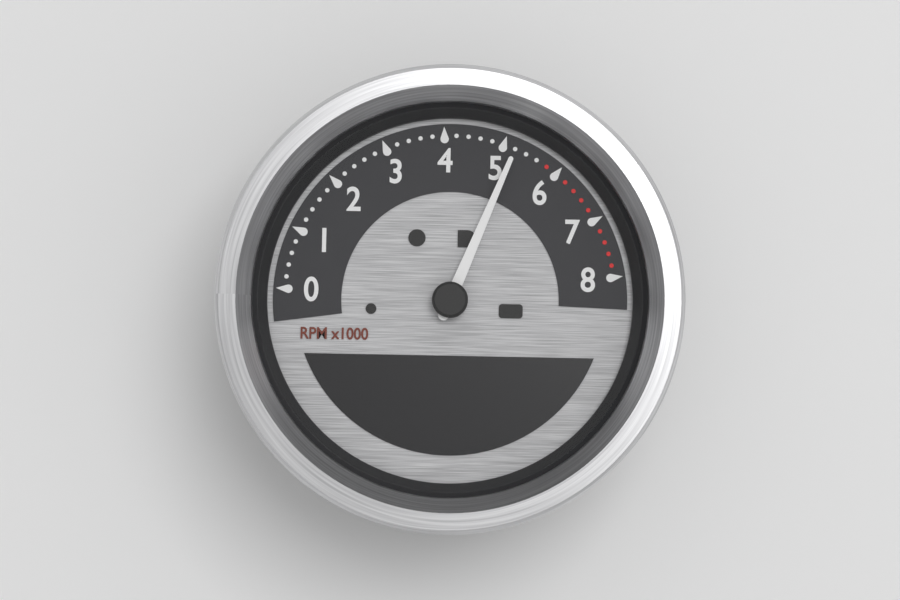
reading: 5200 RPM
